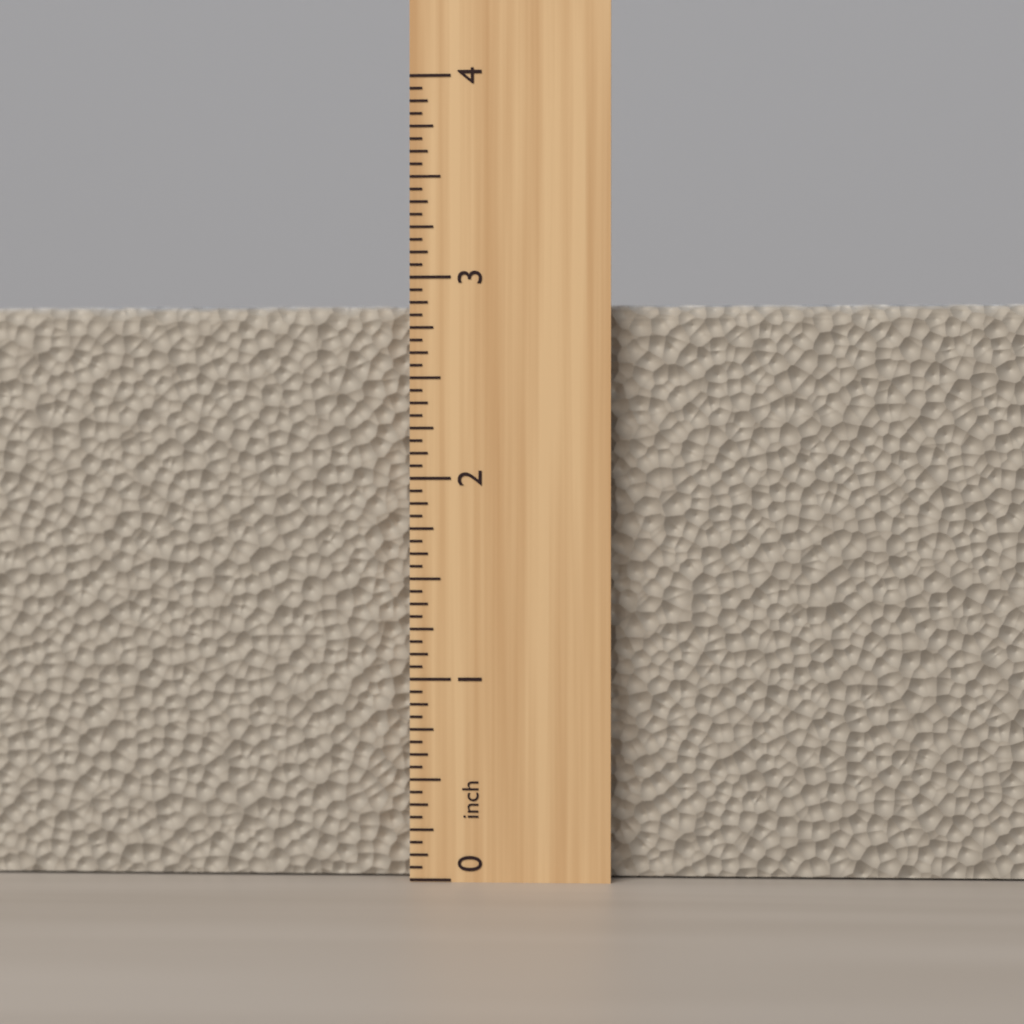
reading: 2.8750 inch
